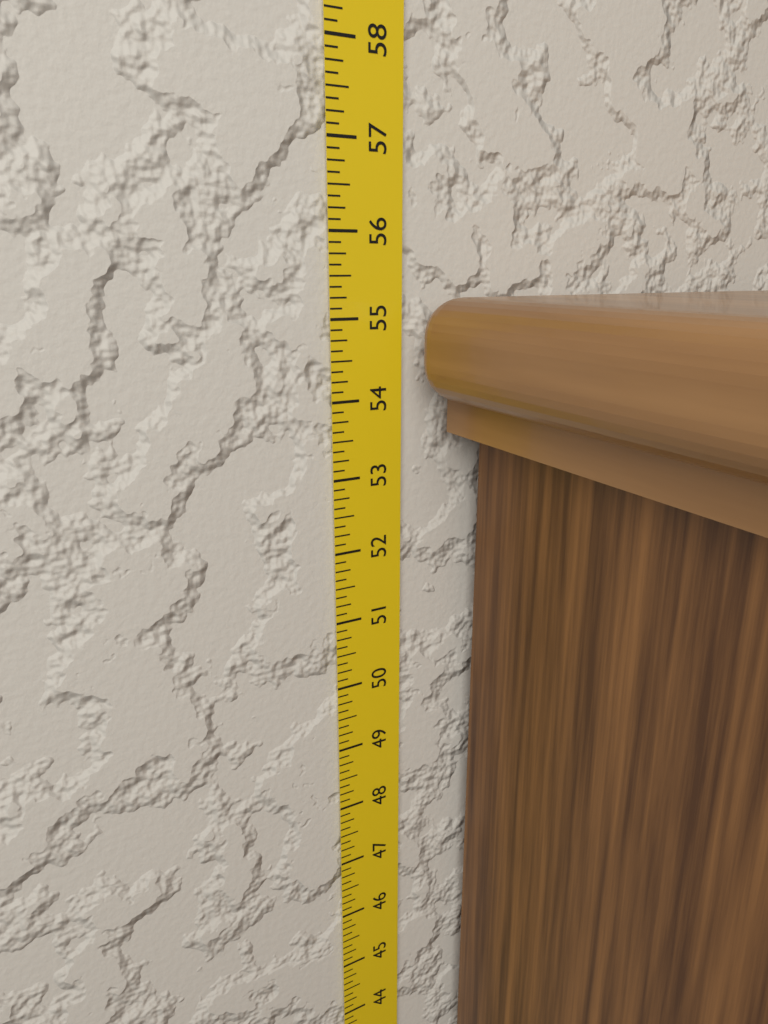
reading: 55.250 in
